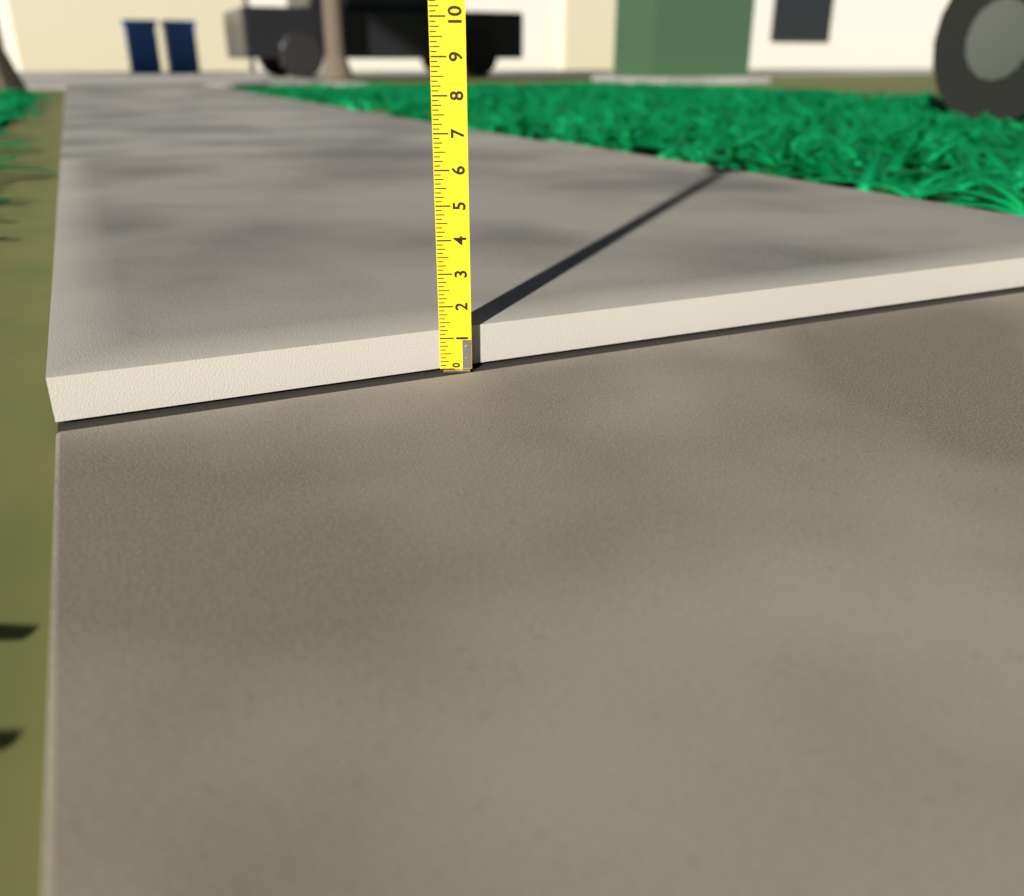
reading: 1.250 (no unit)
